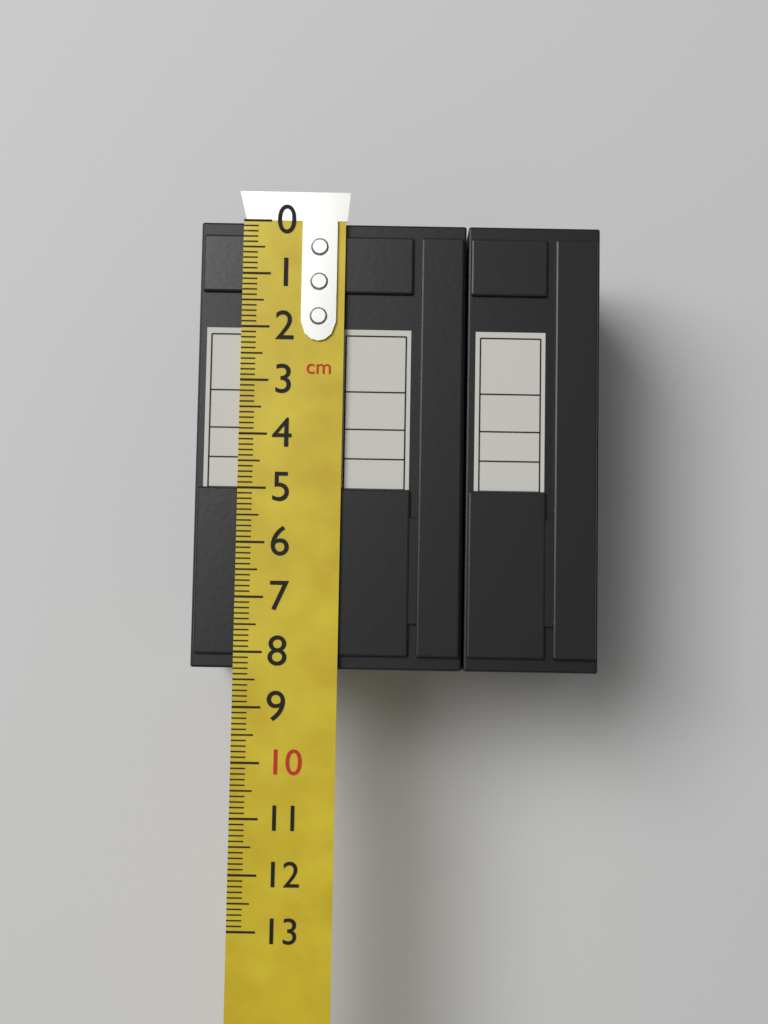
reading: 8.3 cm
